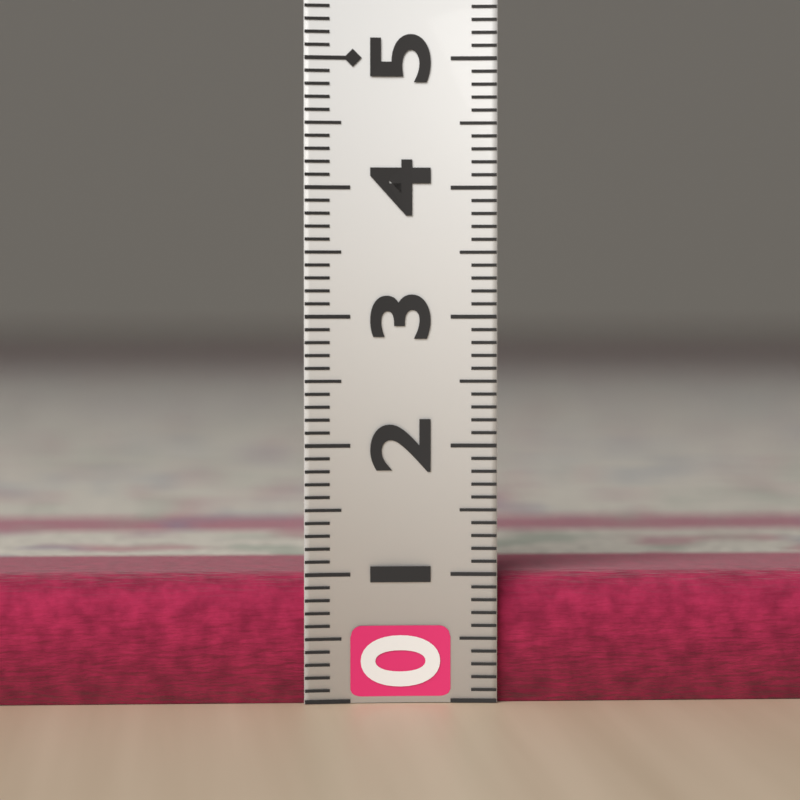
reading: 1.0 (no unit)
